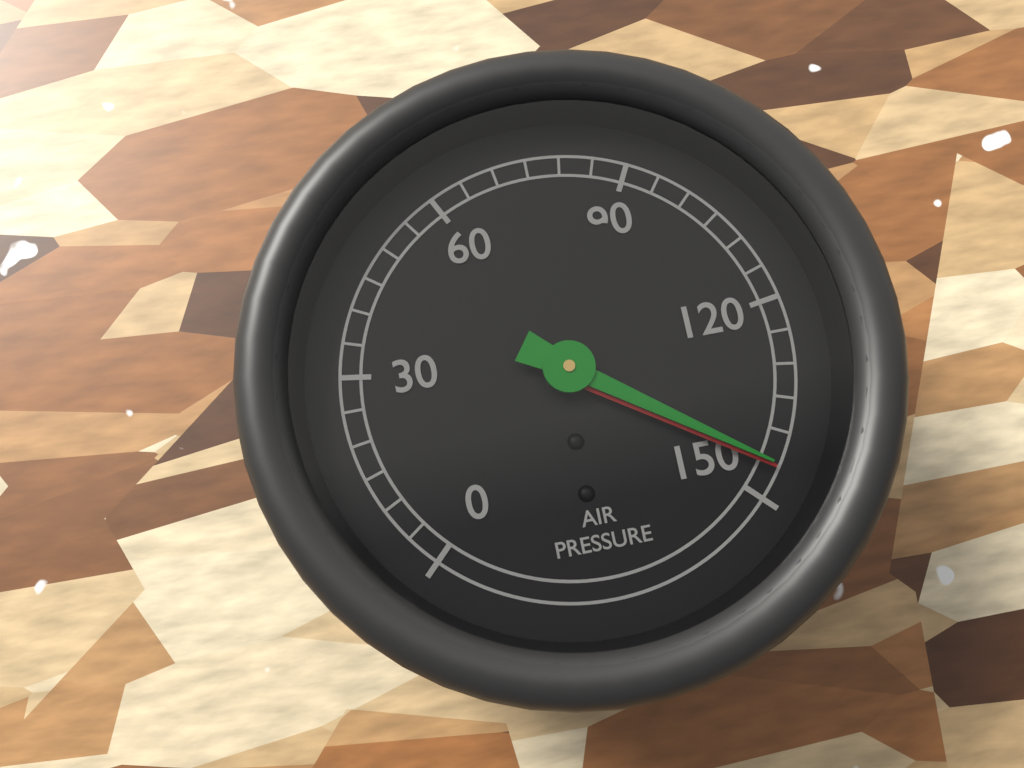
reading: 145 (no unit)
